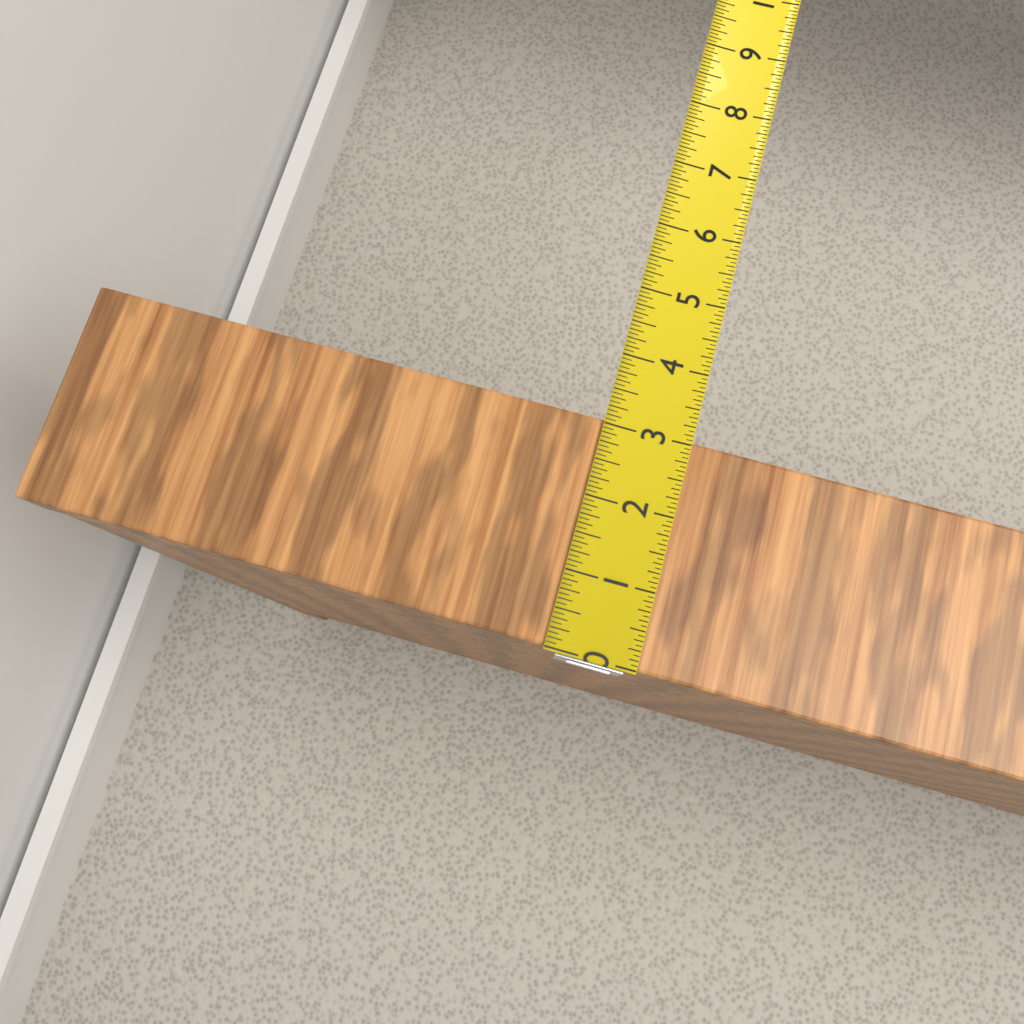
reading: 3.0625 in
